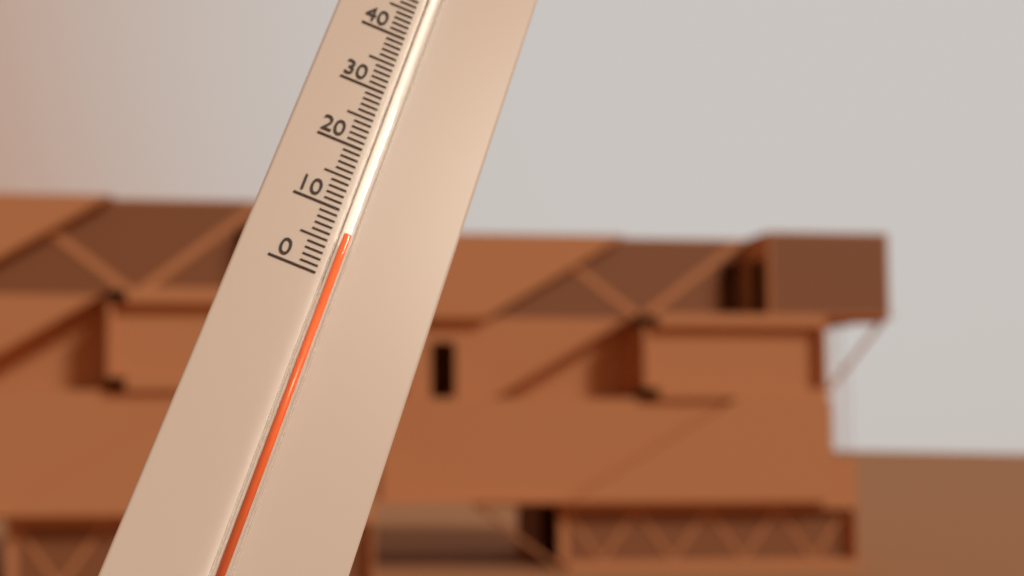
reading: 6 °C
